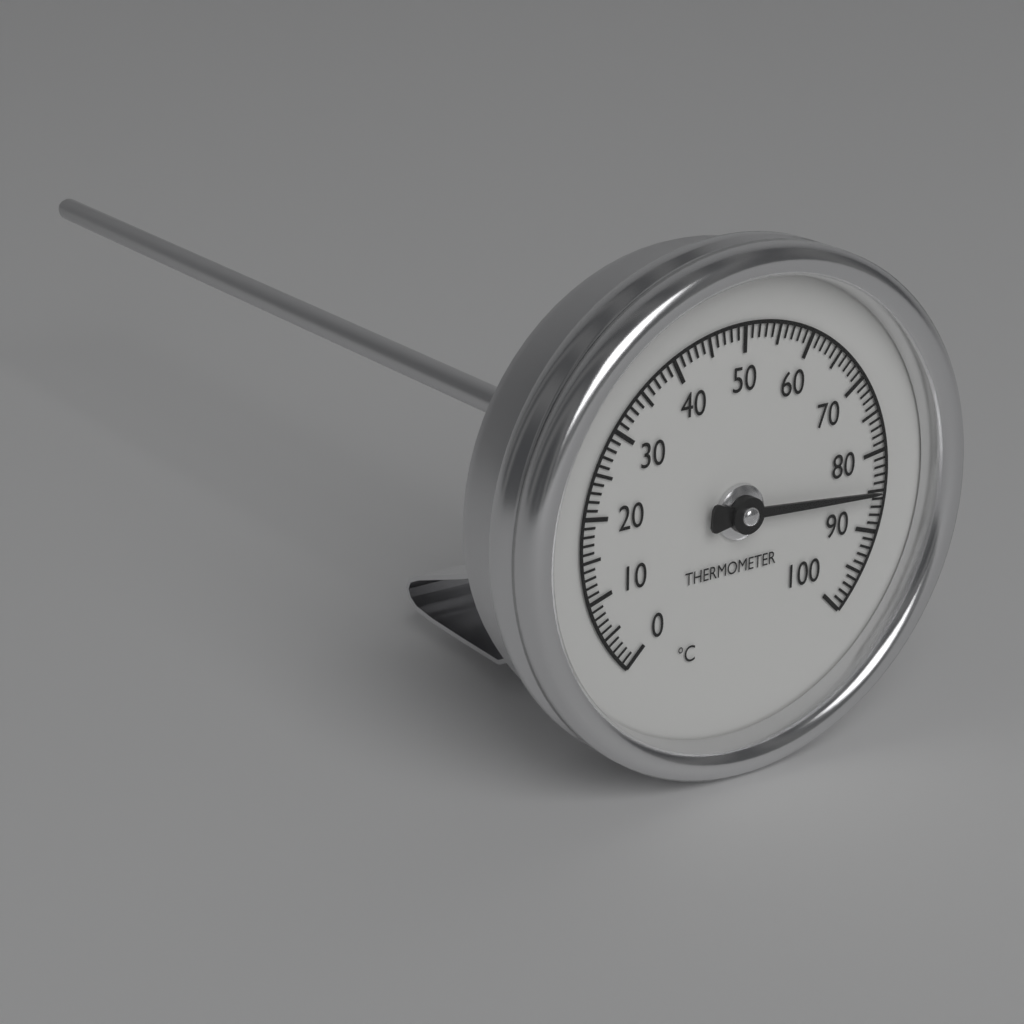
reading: 85 °C
